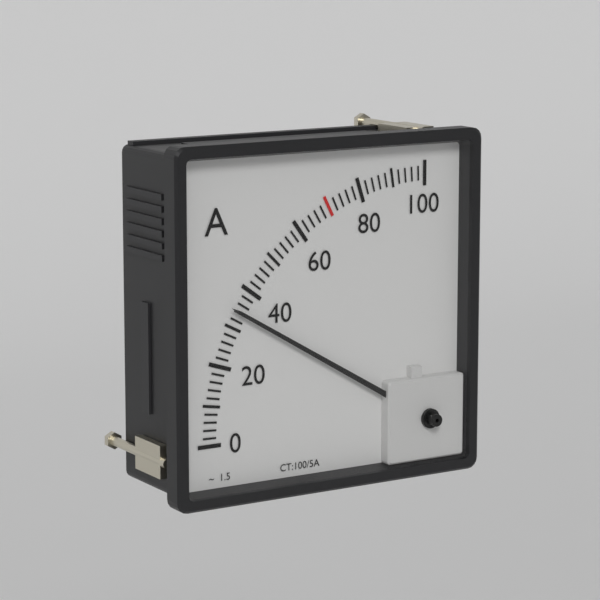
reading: 34 A
